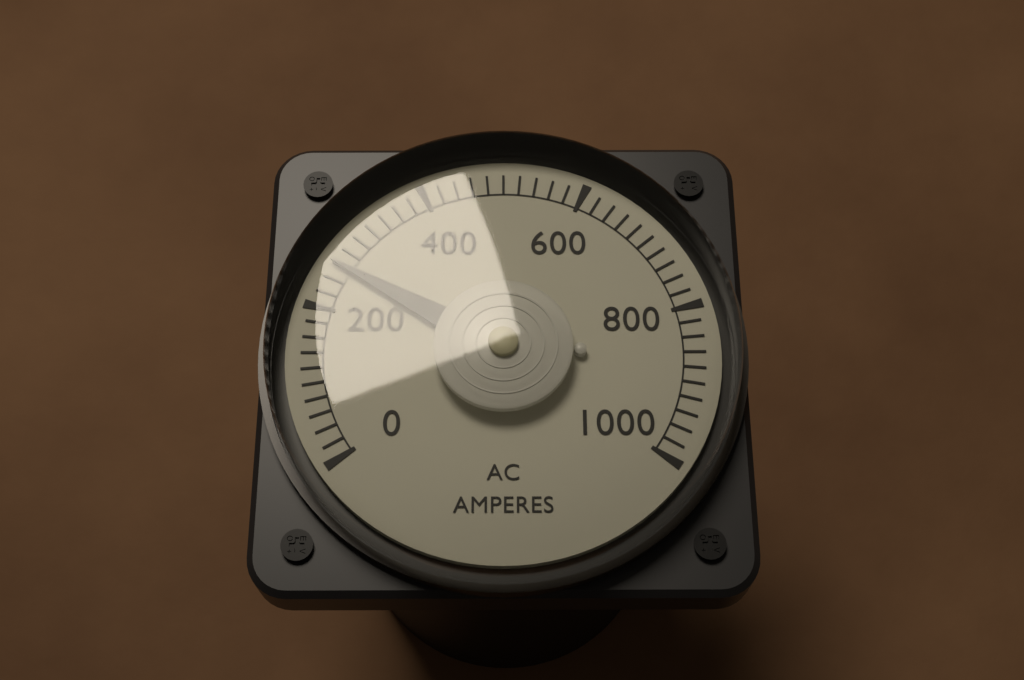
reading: 260 A
